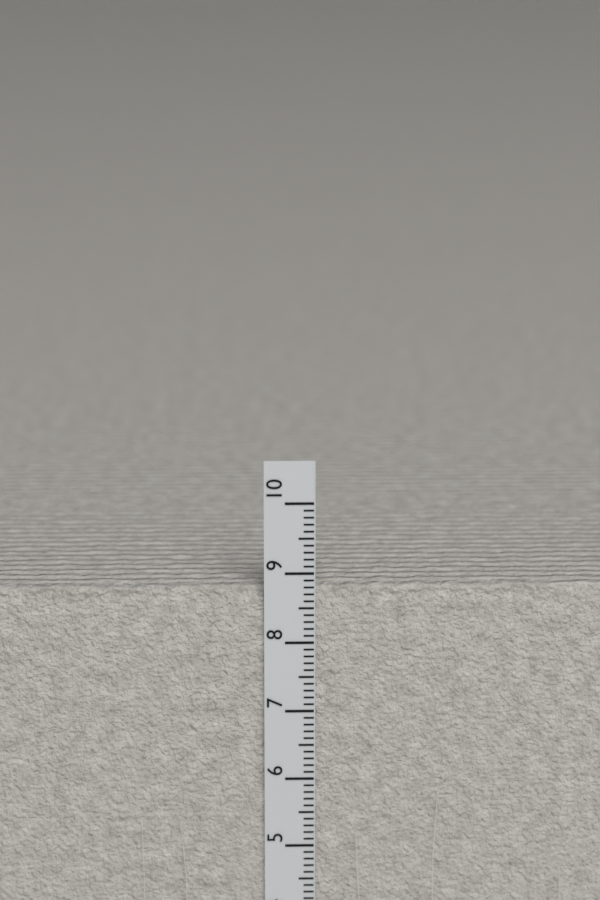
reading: 8.8 cm
